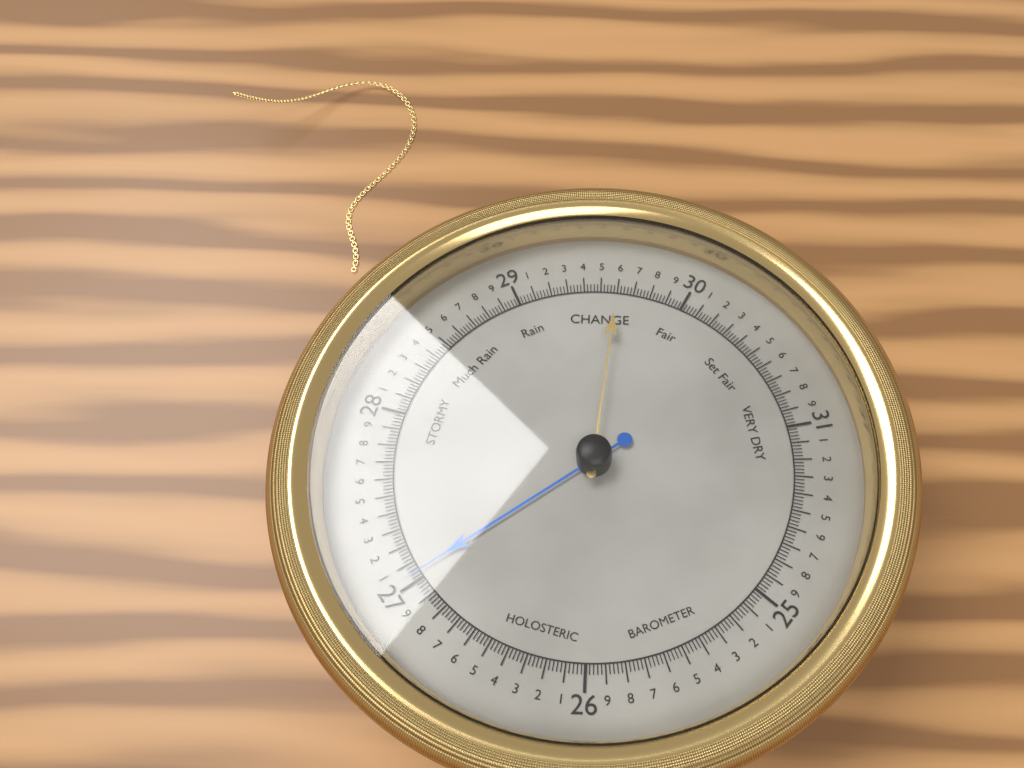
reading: 27.04 (no unit)
